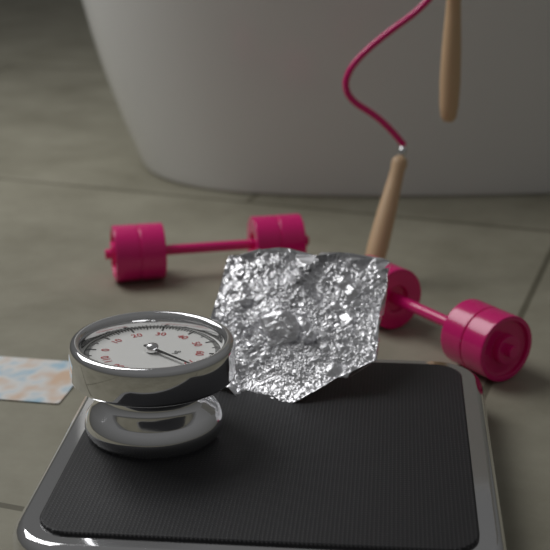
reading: 73 kg
